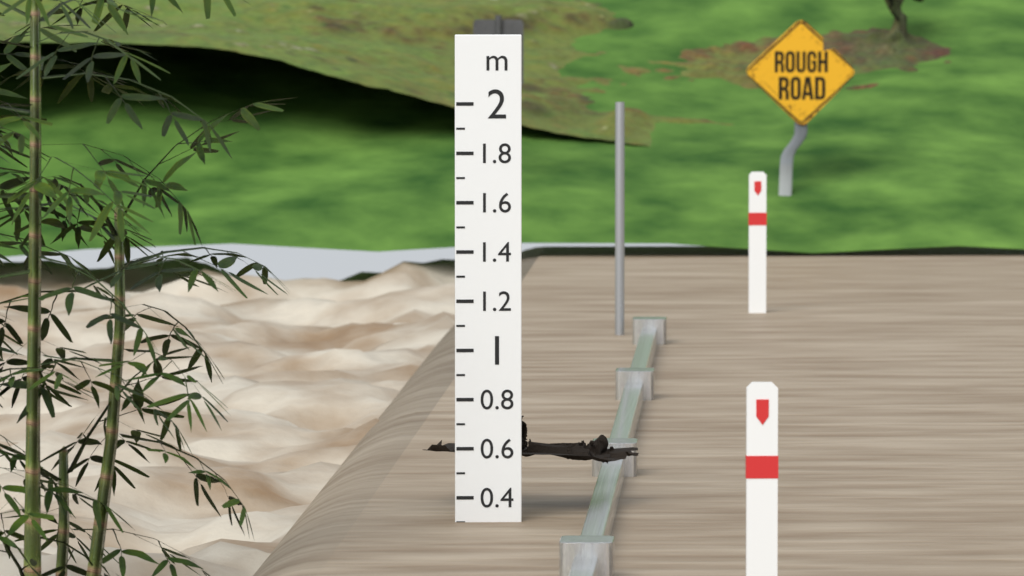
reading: 0.3 m
